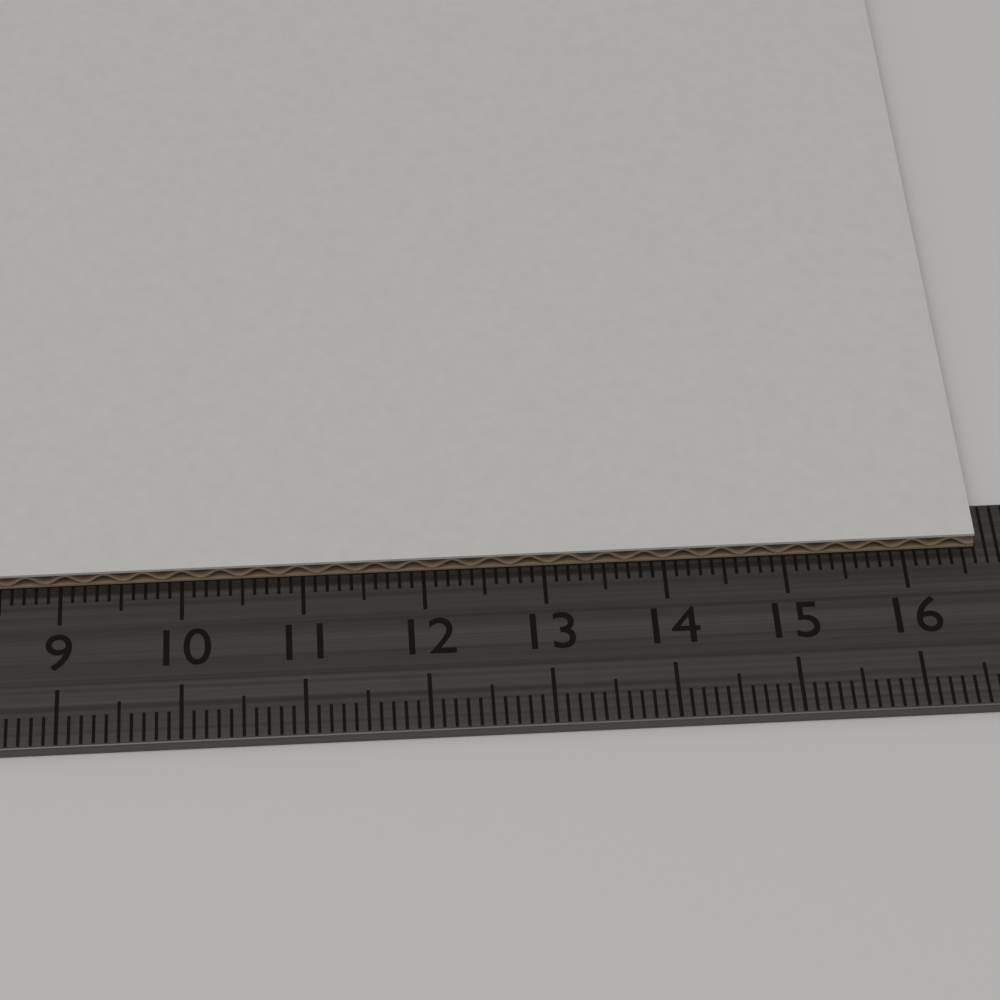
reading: 16.6 cm
